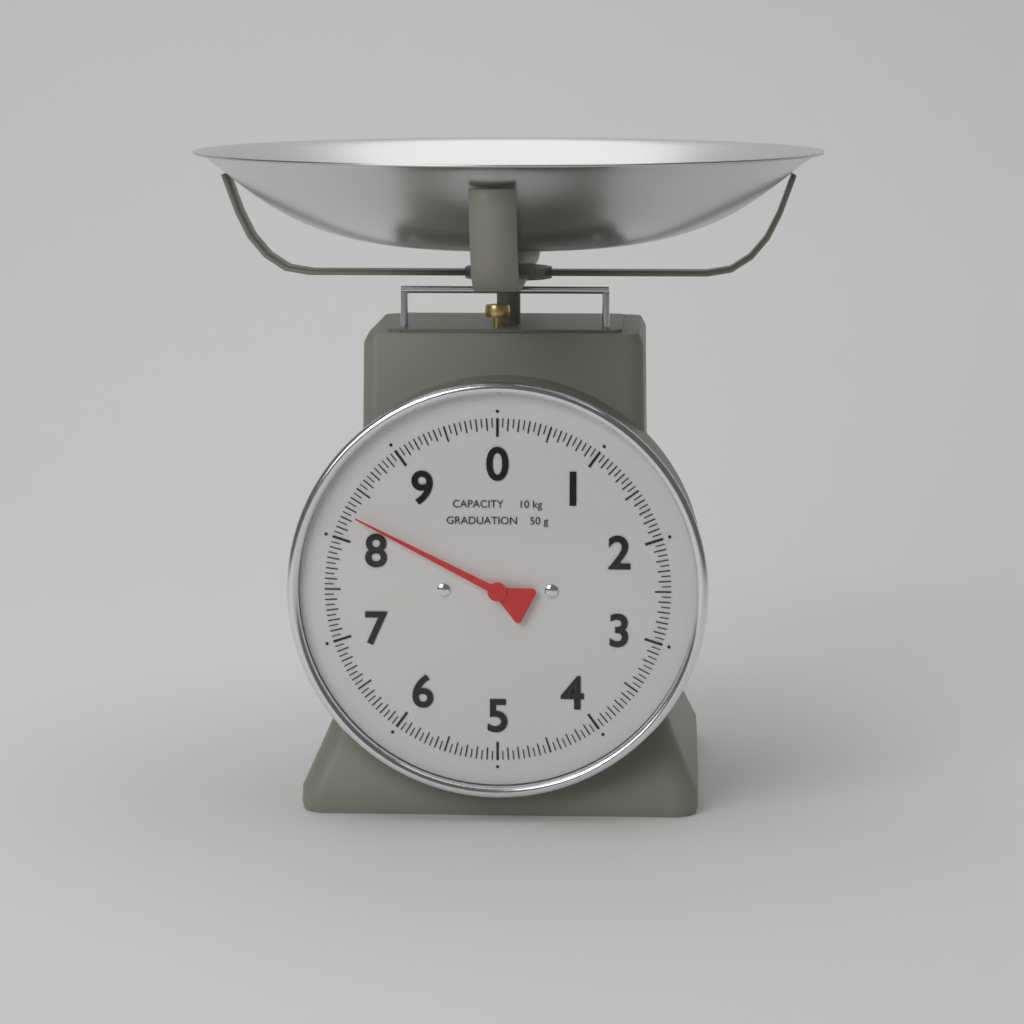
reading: 8.25 kg
